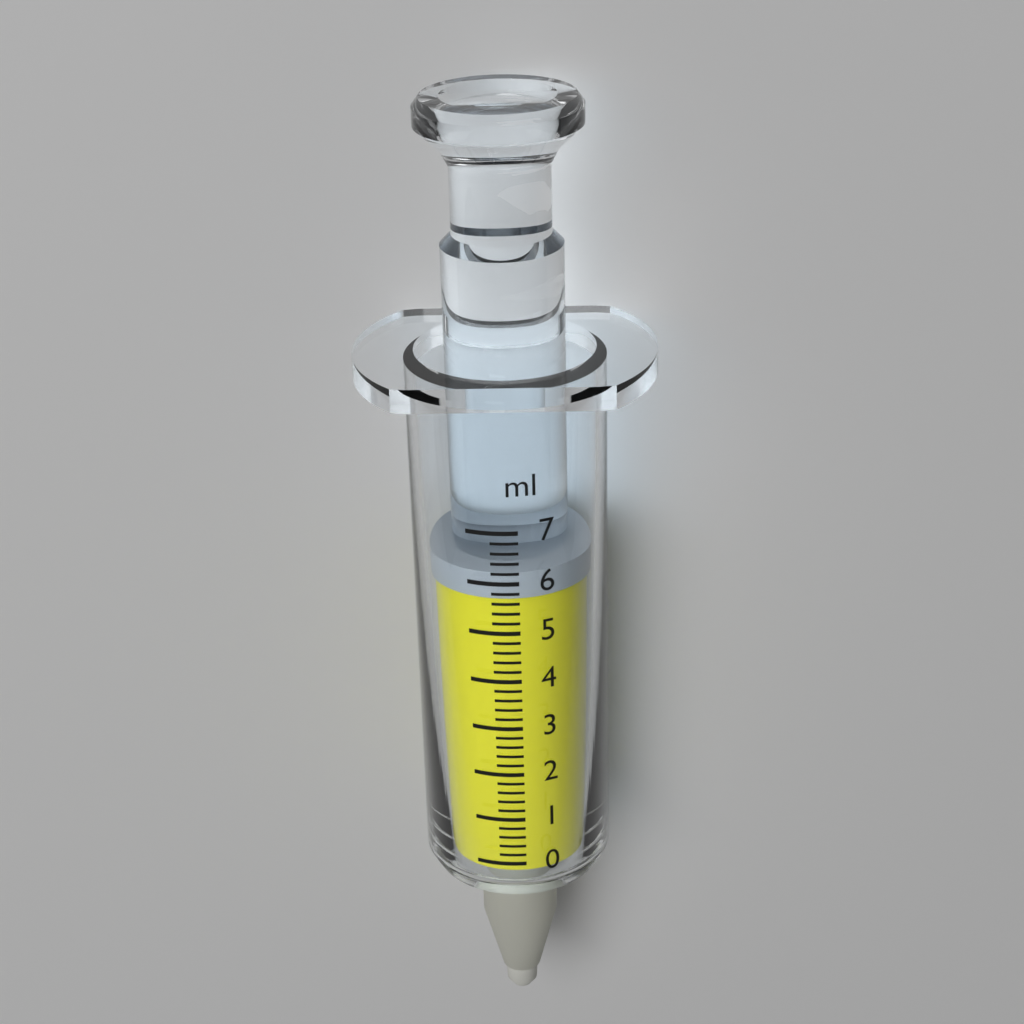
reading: 5.6 ml
